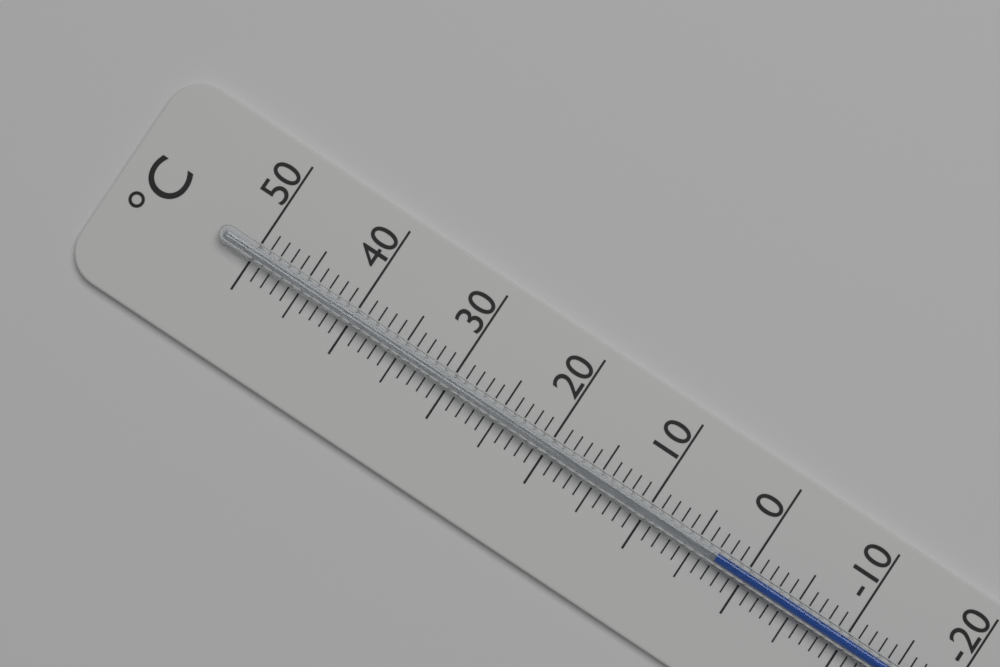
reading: 3 °C
